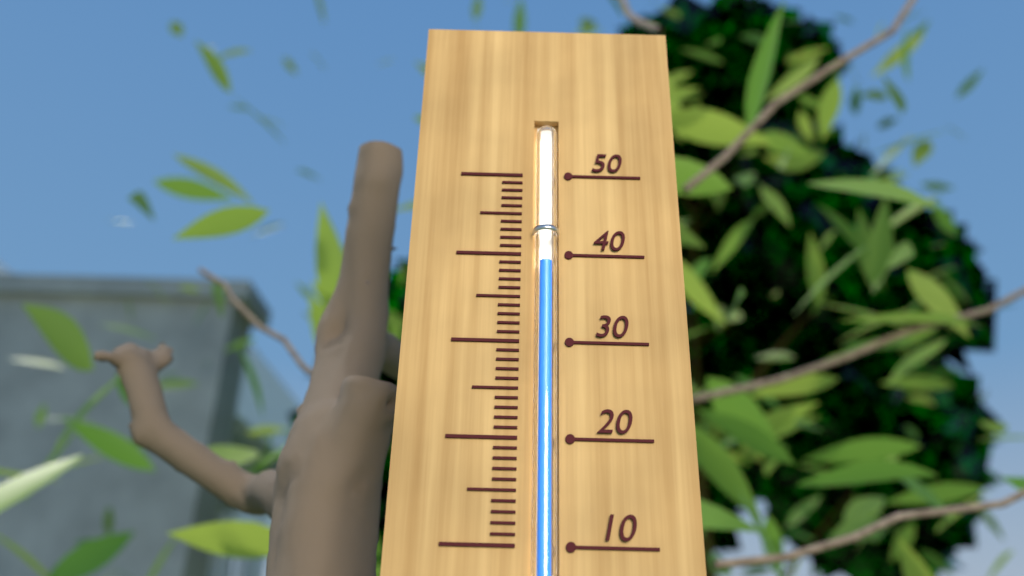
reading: 39 (no unit)
